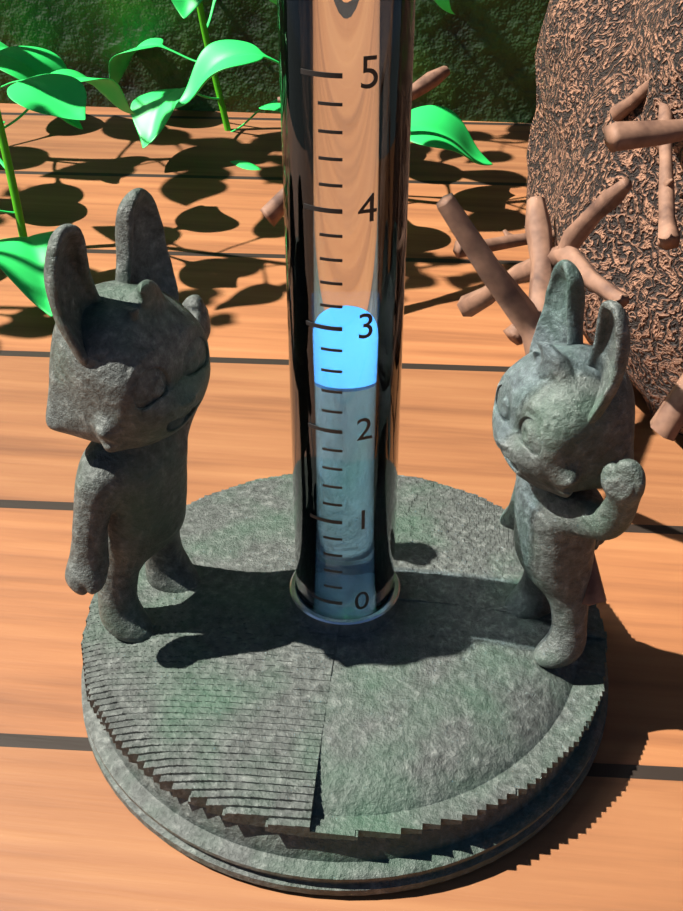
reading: 2.4 (no unit)
